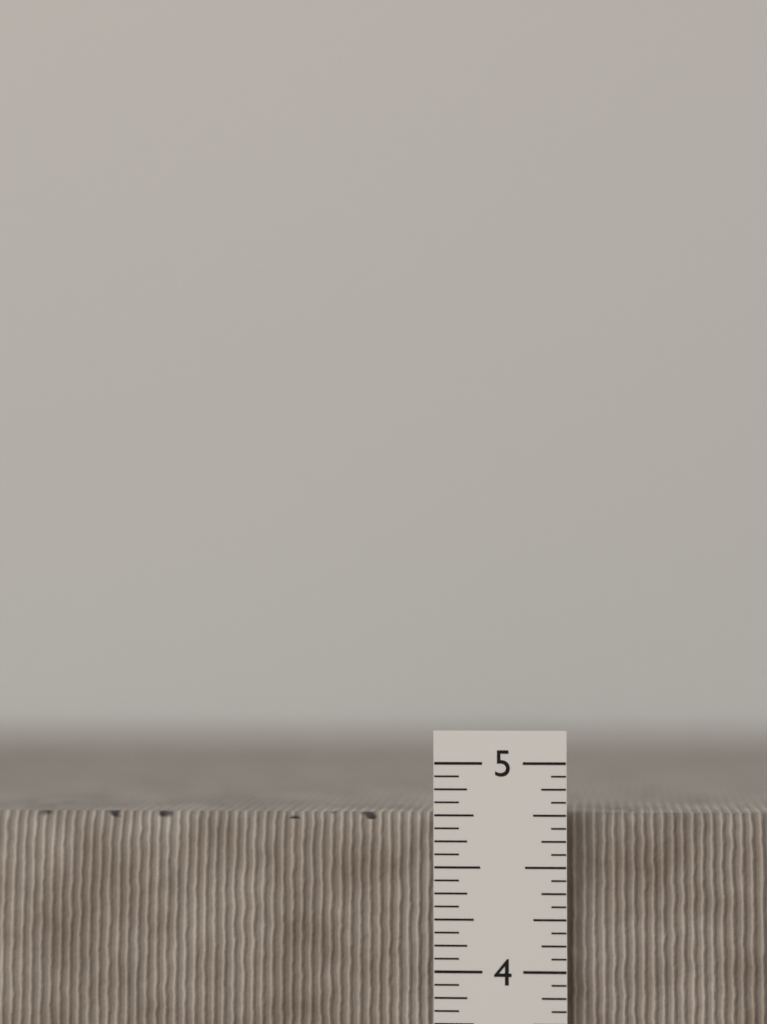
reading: 4.7500 in
